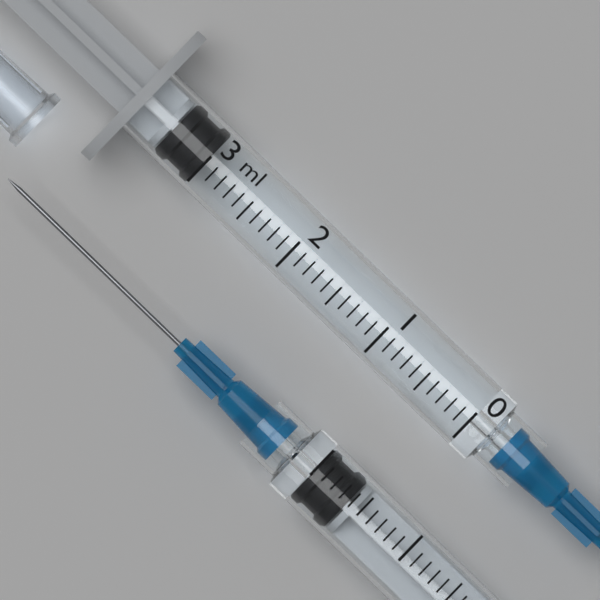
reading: 3.0 ml
